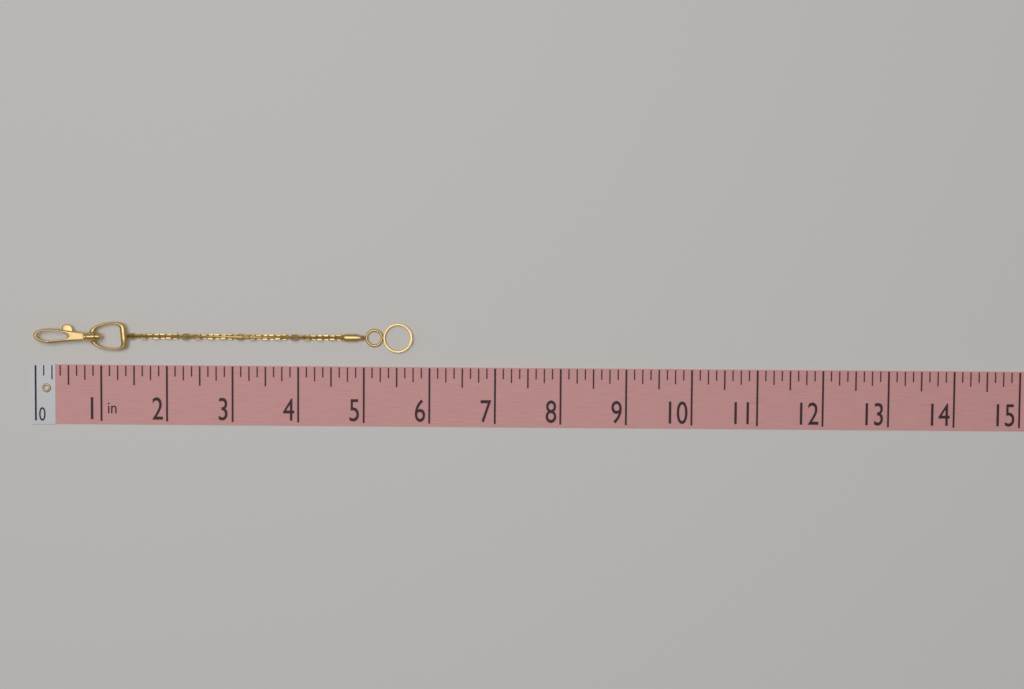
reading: 5.750 in
